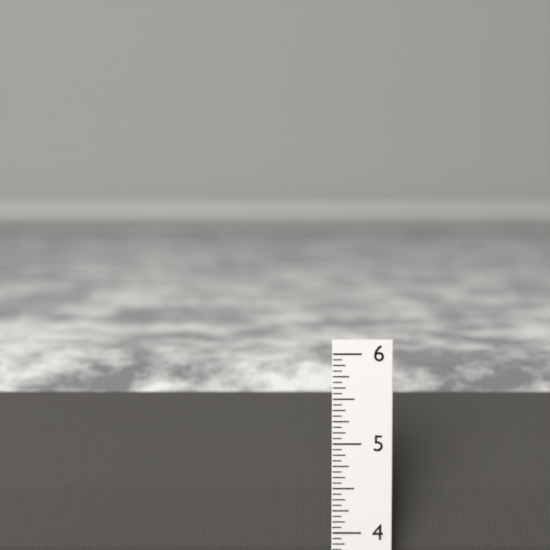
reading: 5.6875 in
